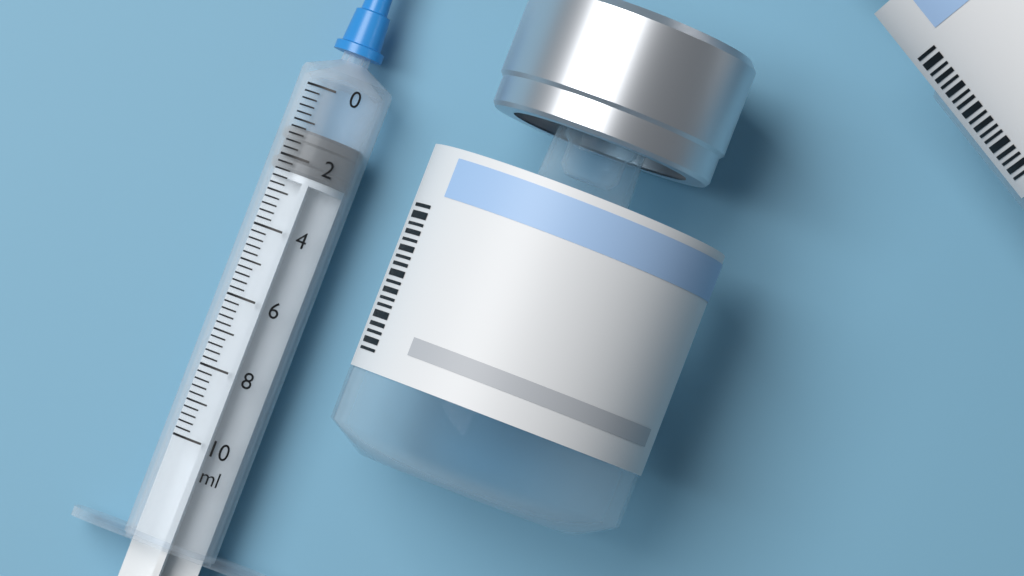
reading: 1.2 ml
